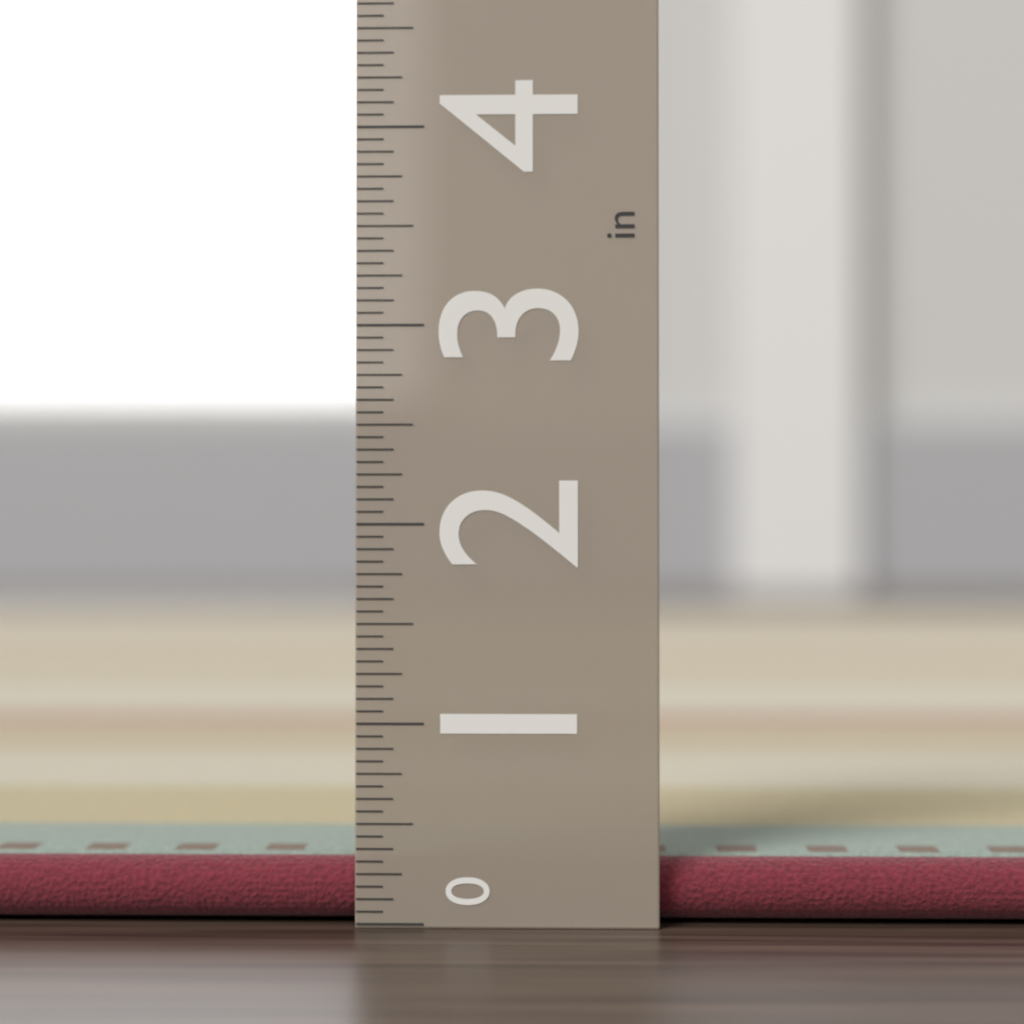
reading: 0.3125 in
